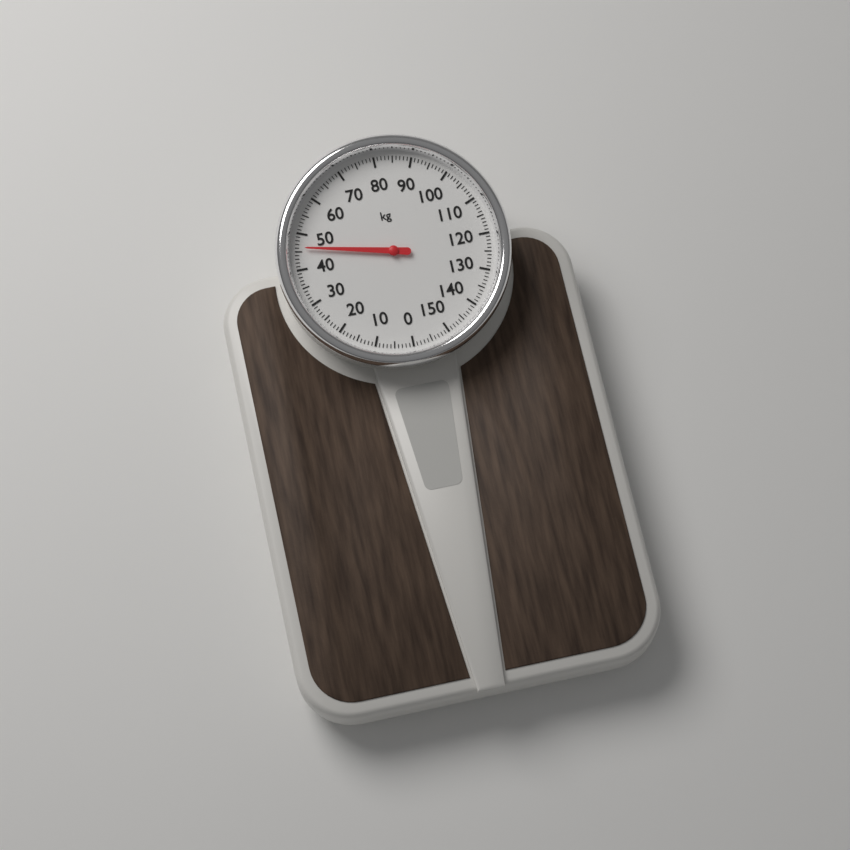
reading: 46 kg
